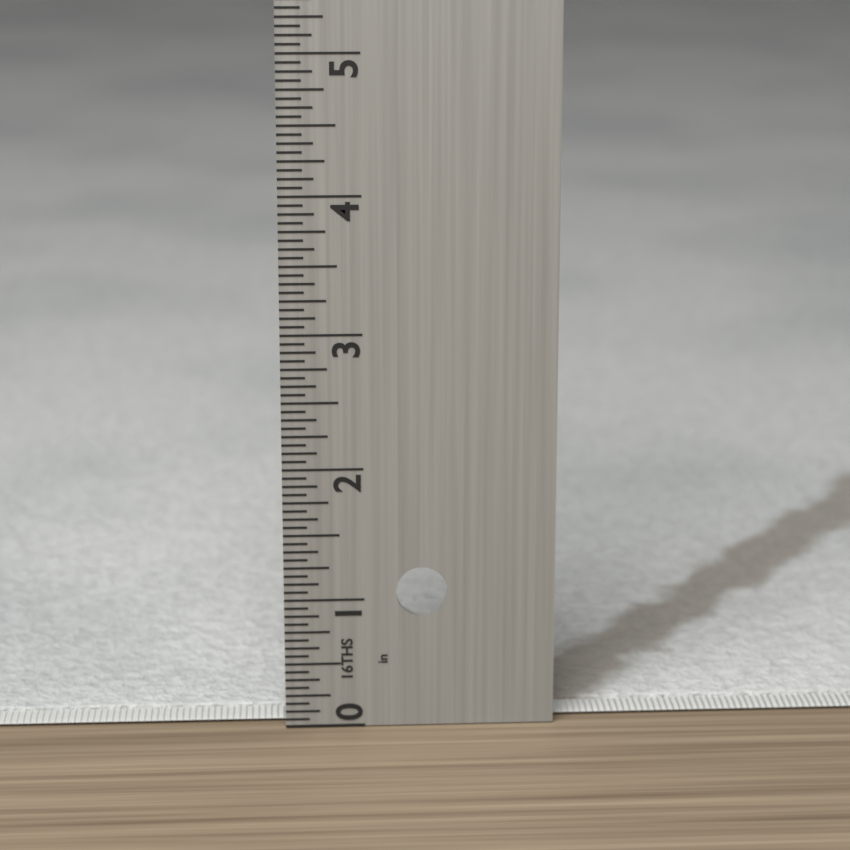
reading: 0.0625 in
